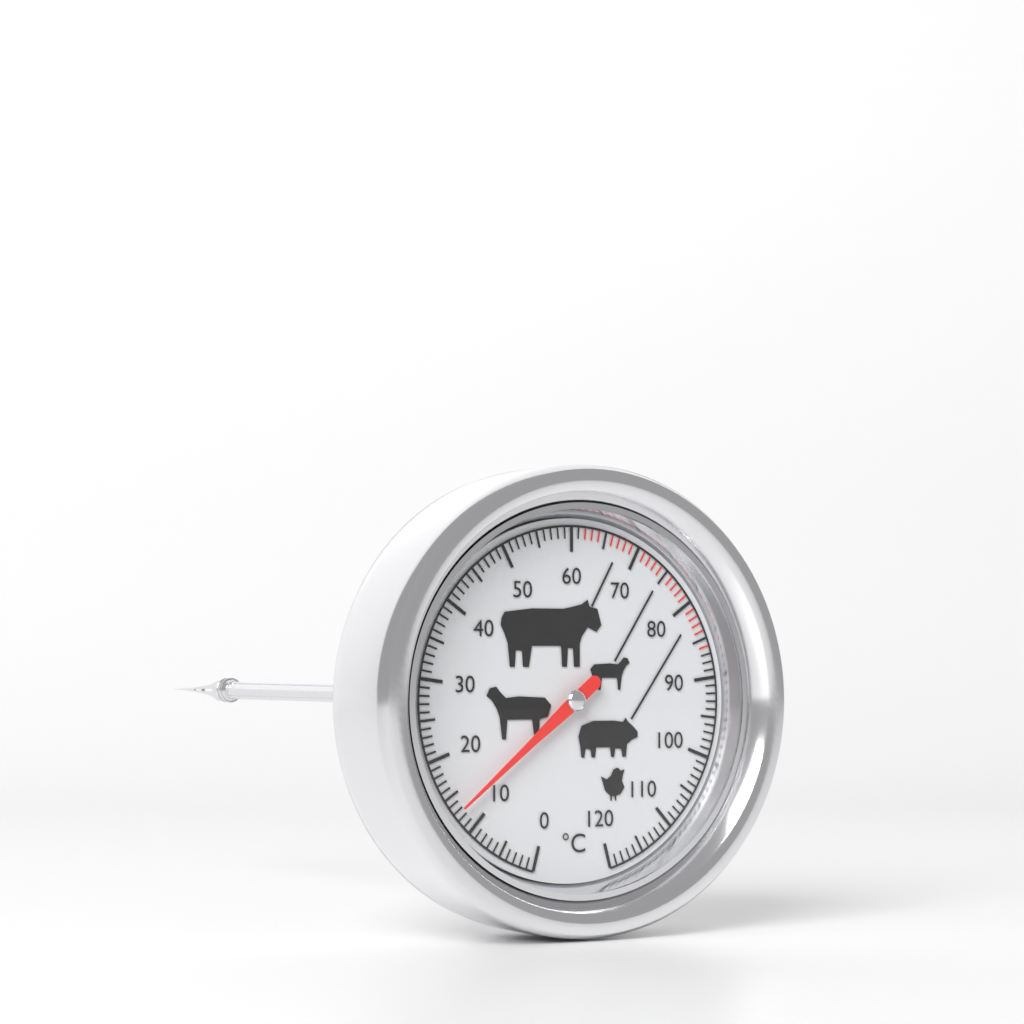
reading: 13 °C
